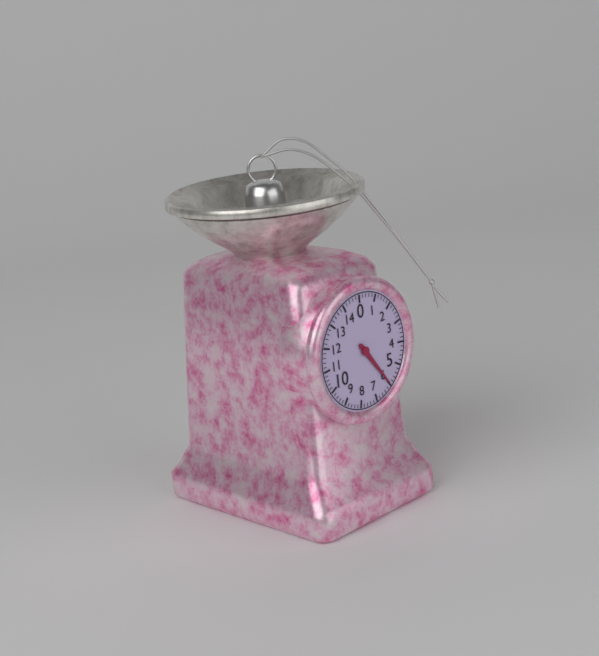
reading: 6.0 (no unit)
